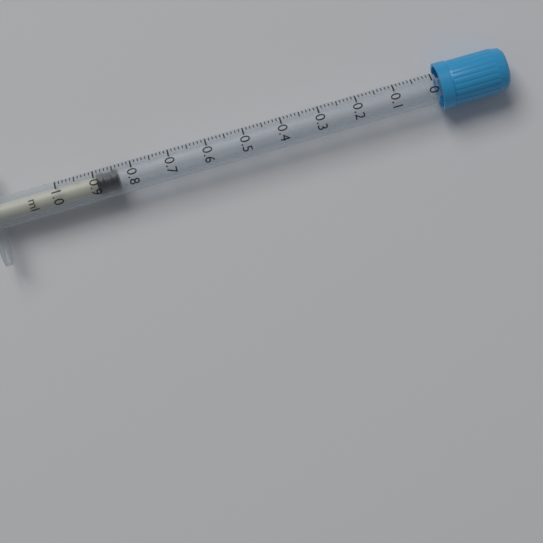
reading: 0.84 ml
